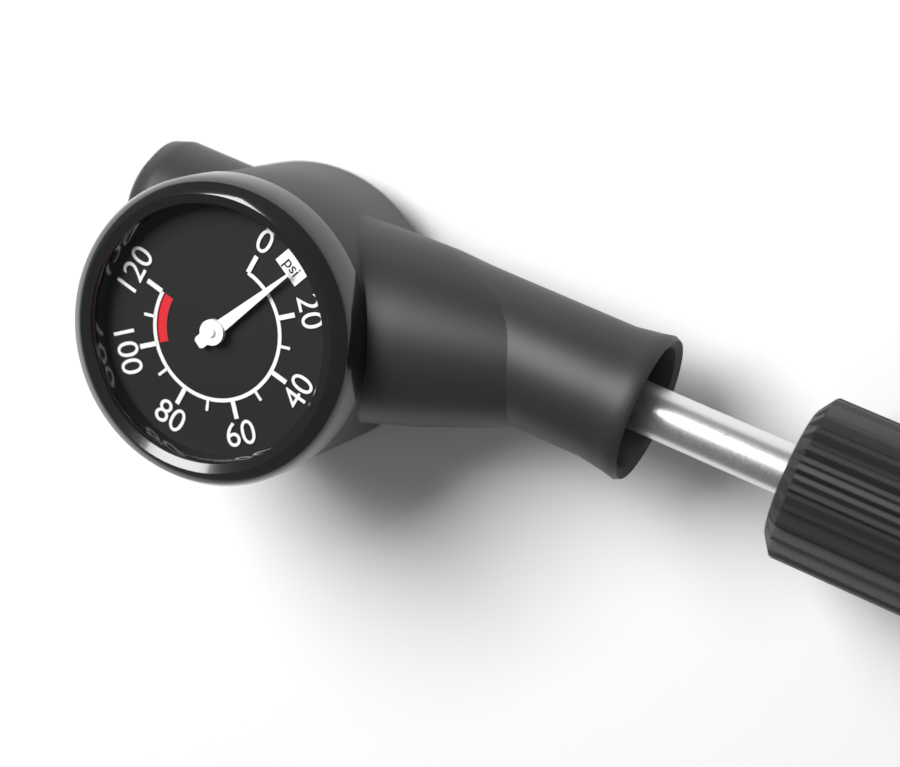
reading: 10 psi
